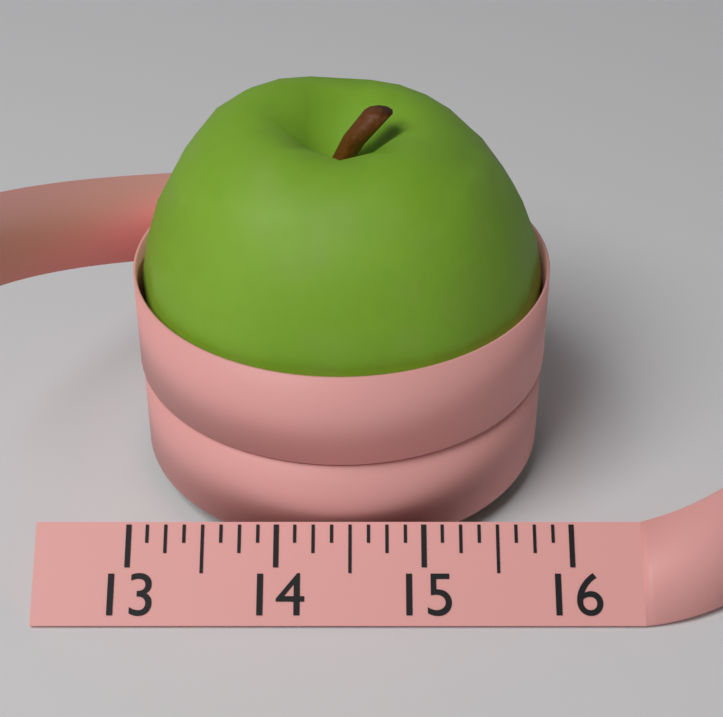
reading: 15.875 (no unit)
